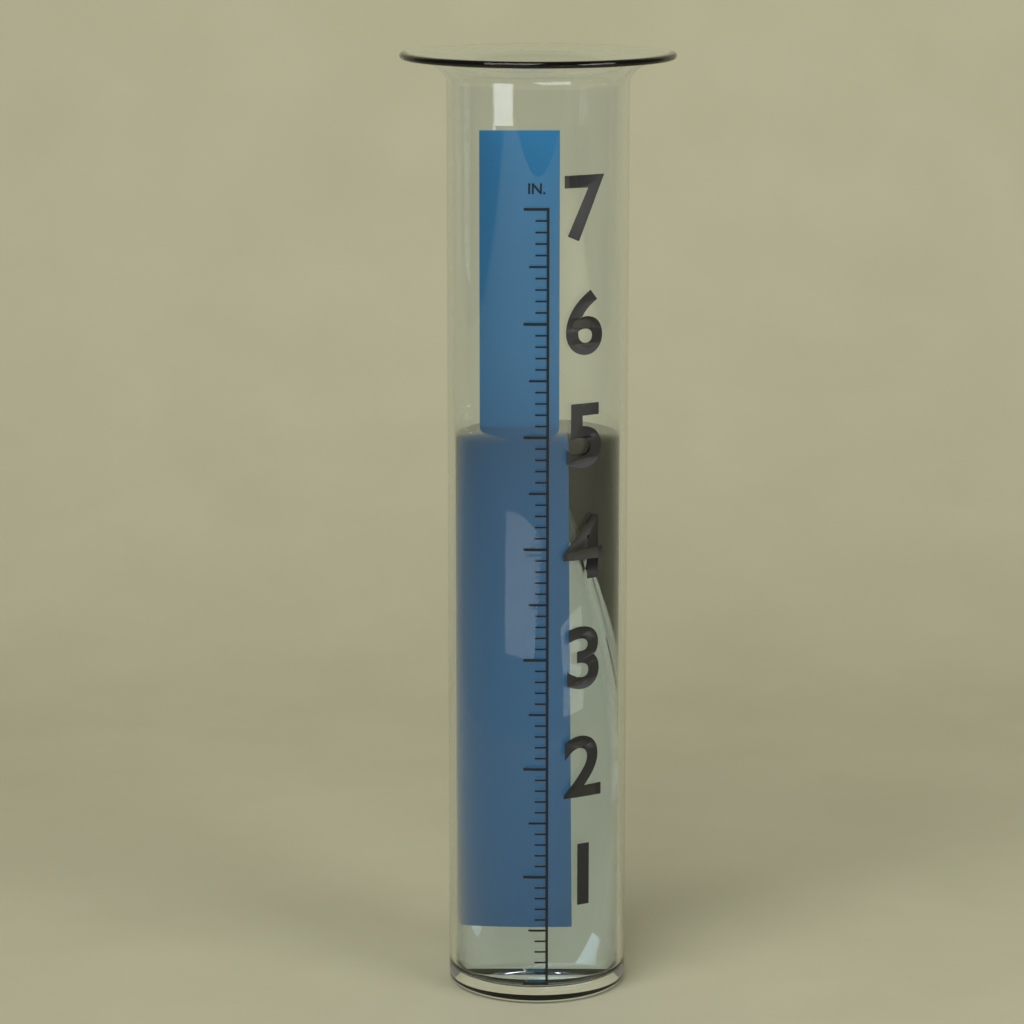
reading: 4.9 in
